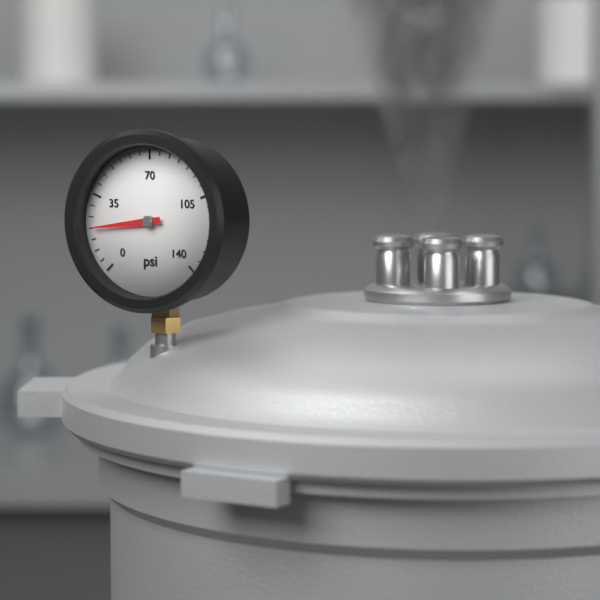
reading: 20 psi
